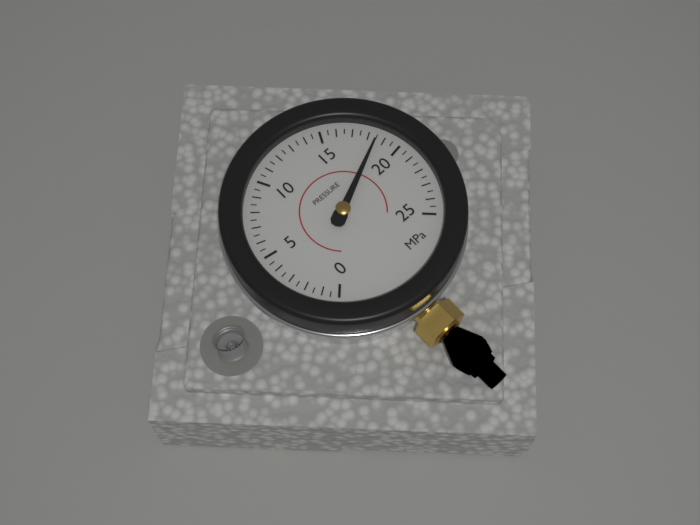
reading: 18.5 MPa
